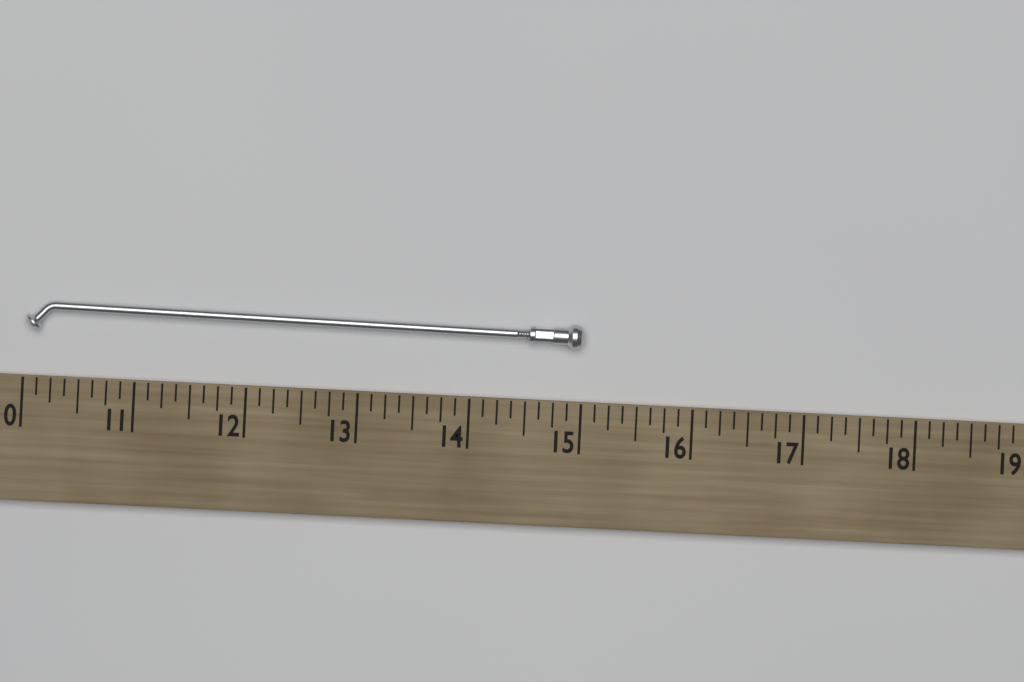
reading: 15.000 (no unit)
